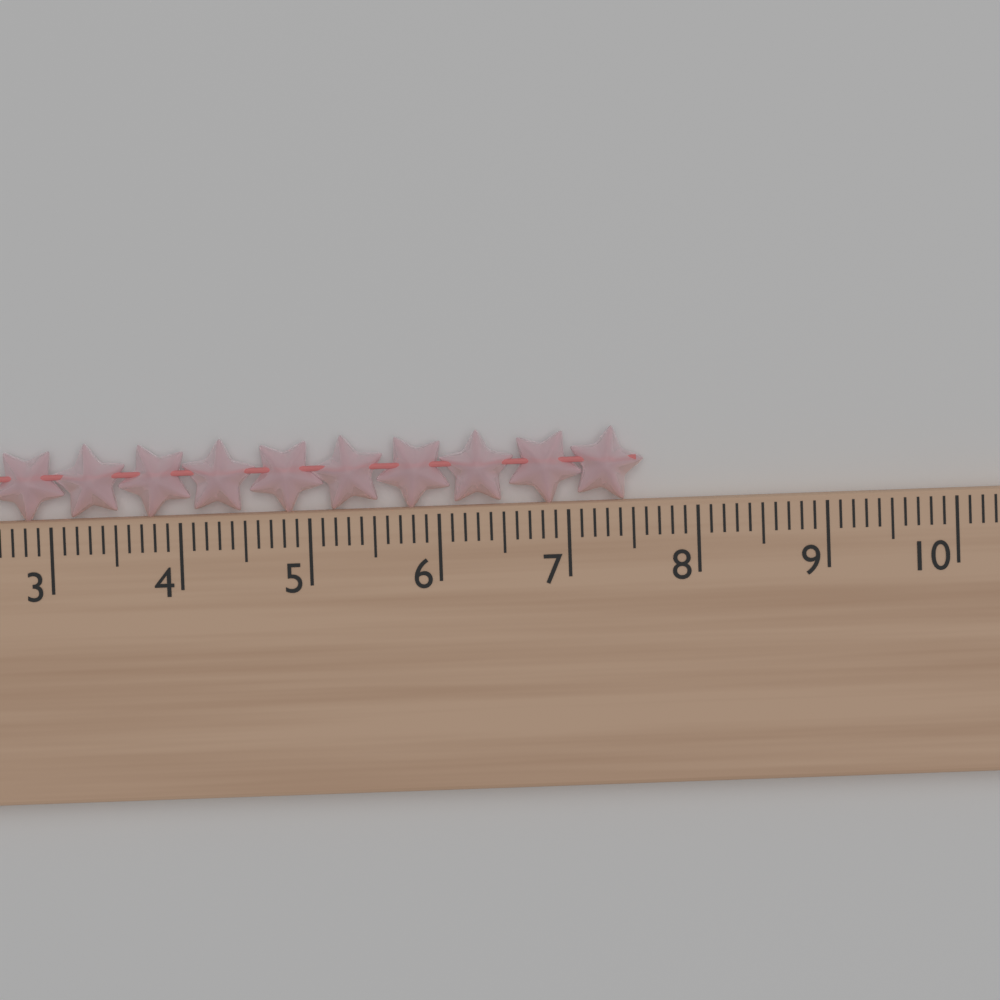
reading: 7.6 cm
